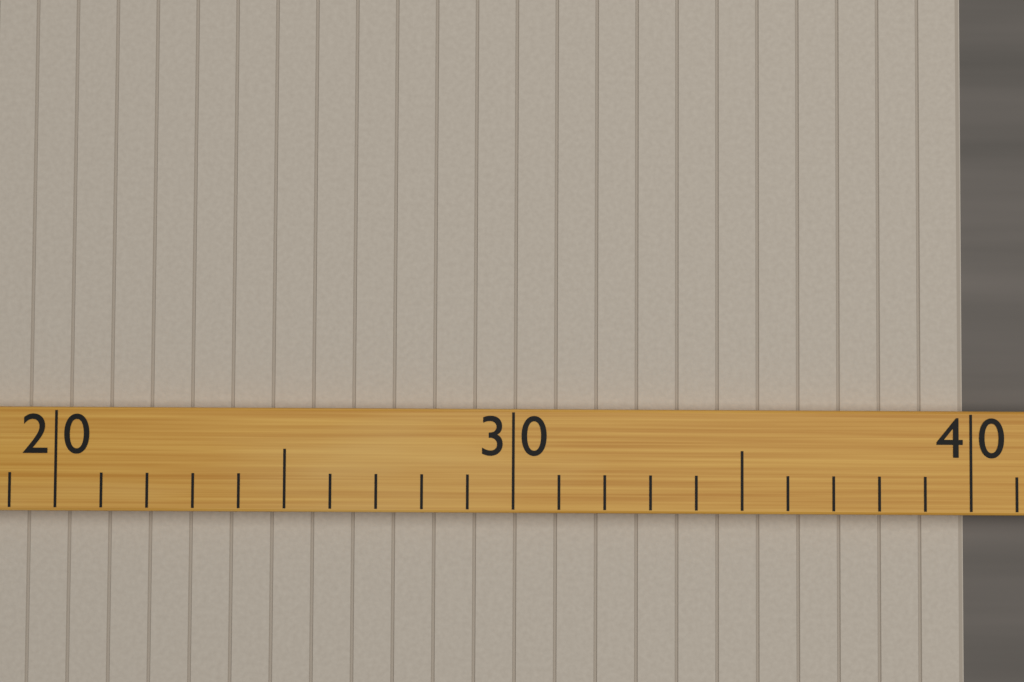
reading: 40 (no unit)
